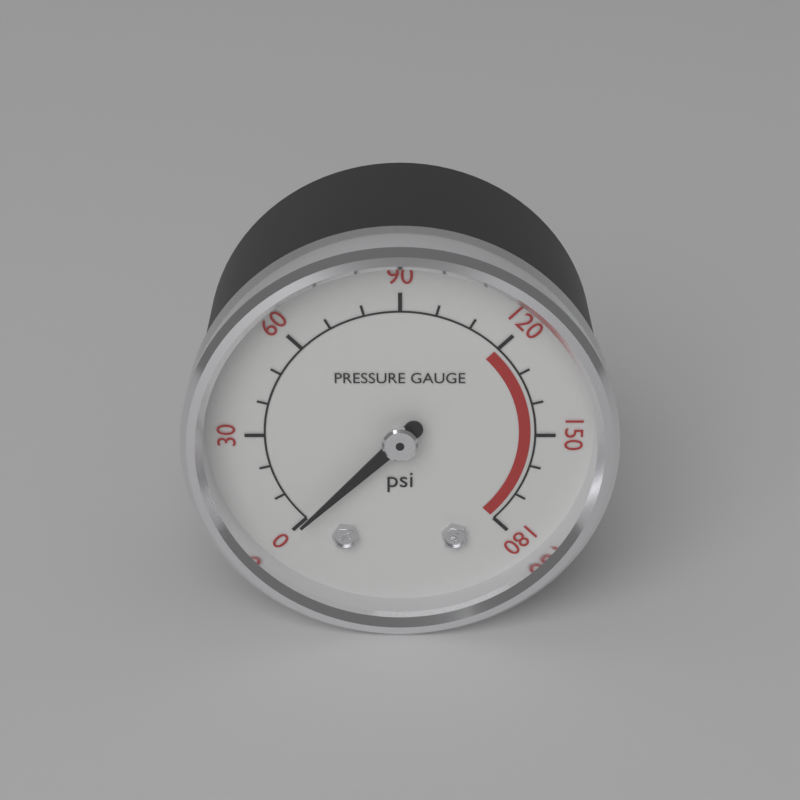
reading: 0 psi
